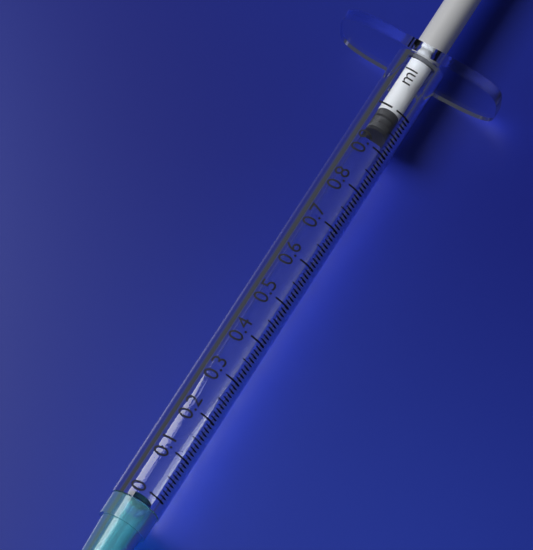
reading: 0.95 ml
